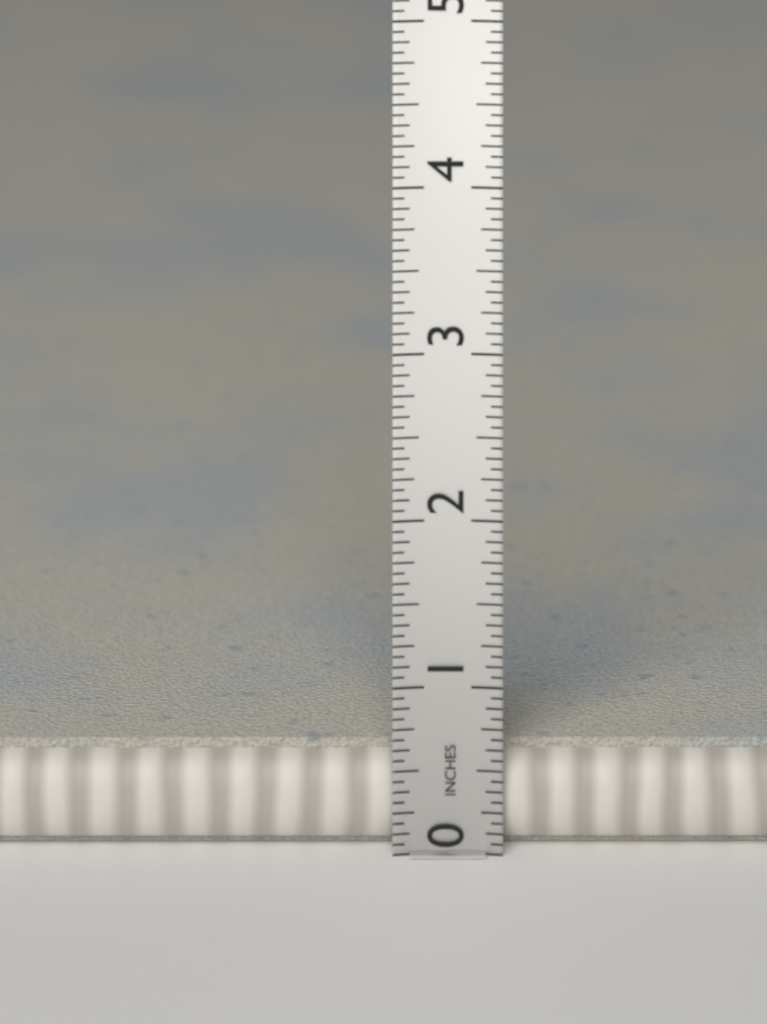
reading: 0.6250 in
